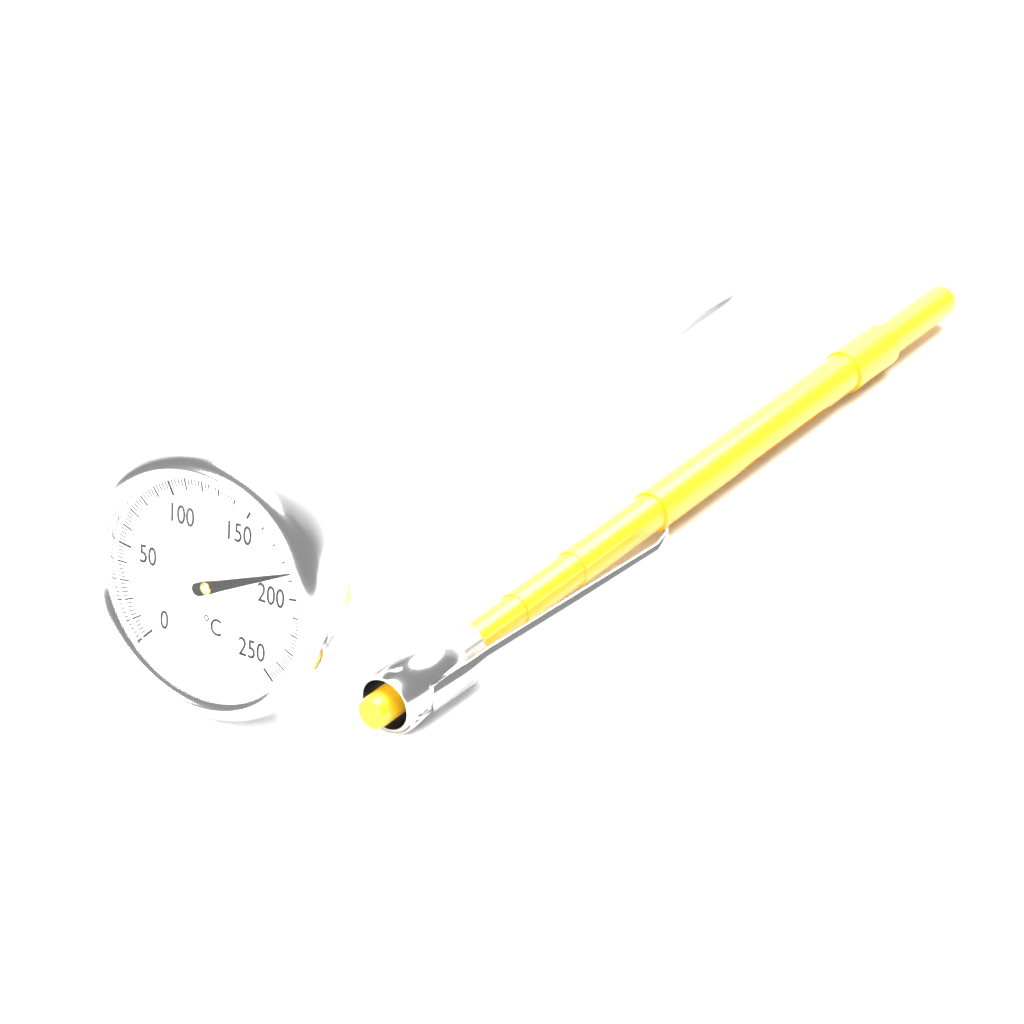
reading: 186 °C
